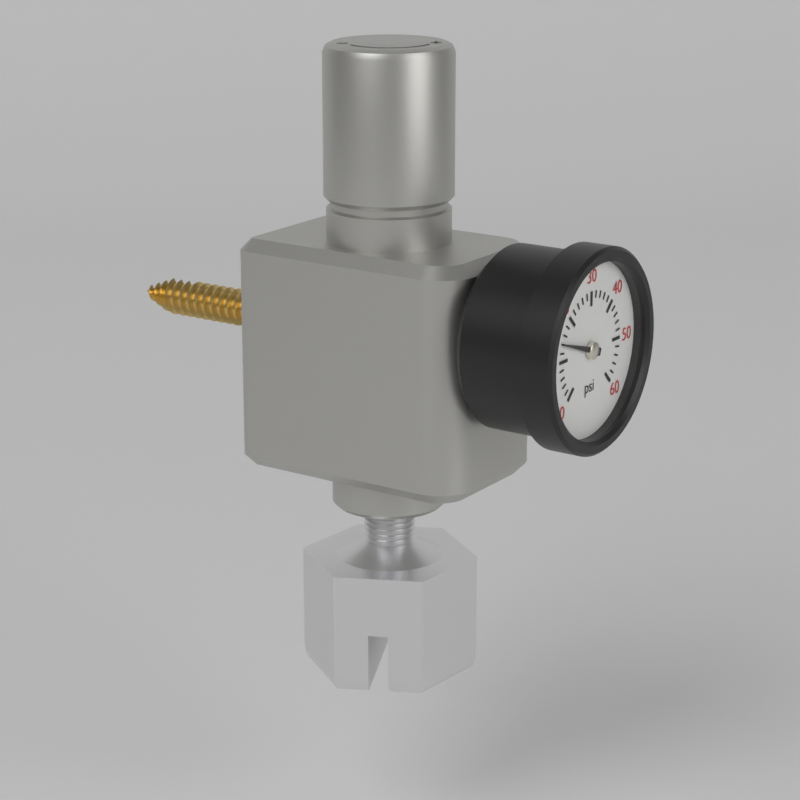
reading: 14 psi
